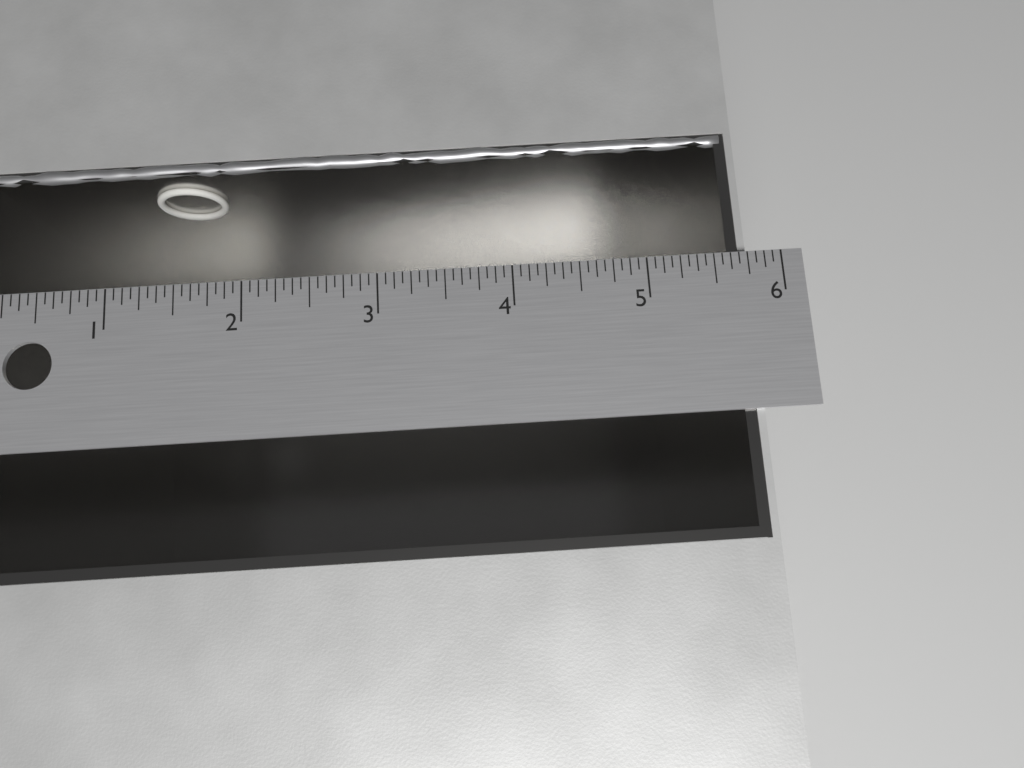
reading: 5.6875 in
